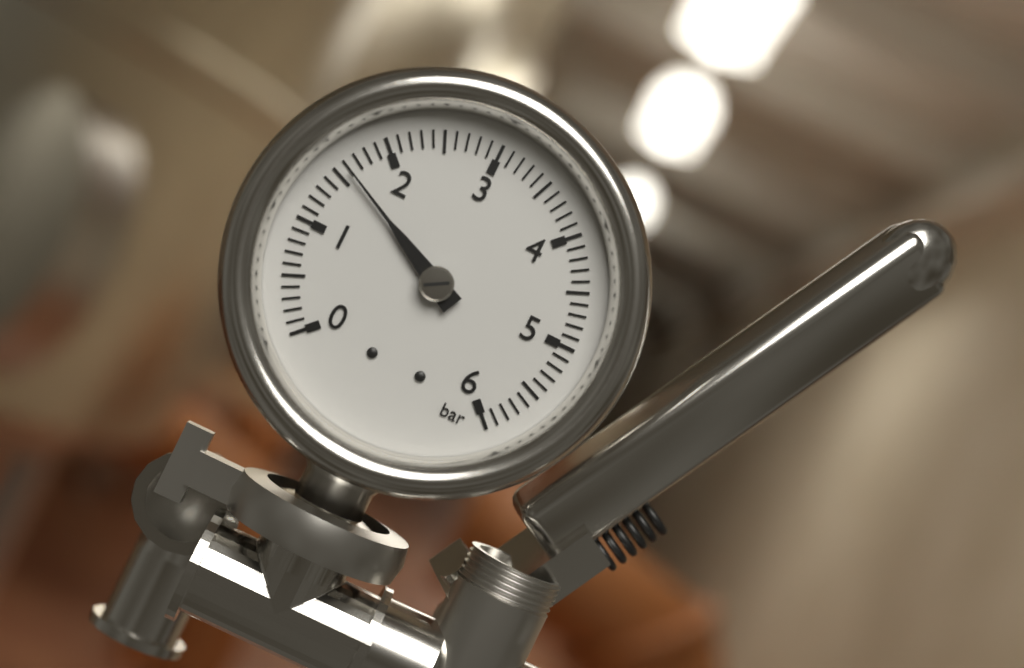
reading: 1.6 bar
